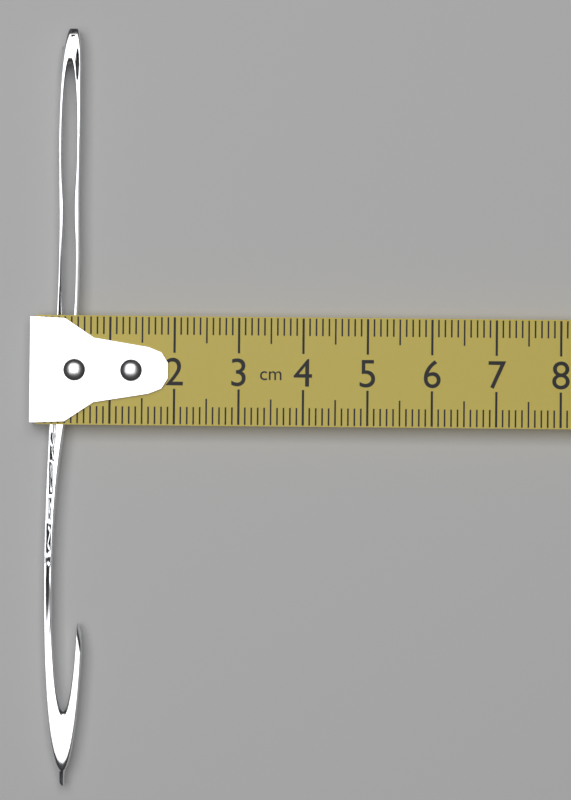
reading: 0.6 cm
